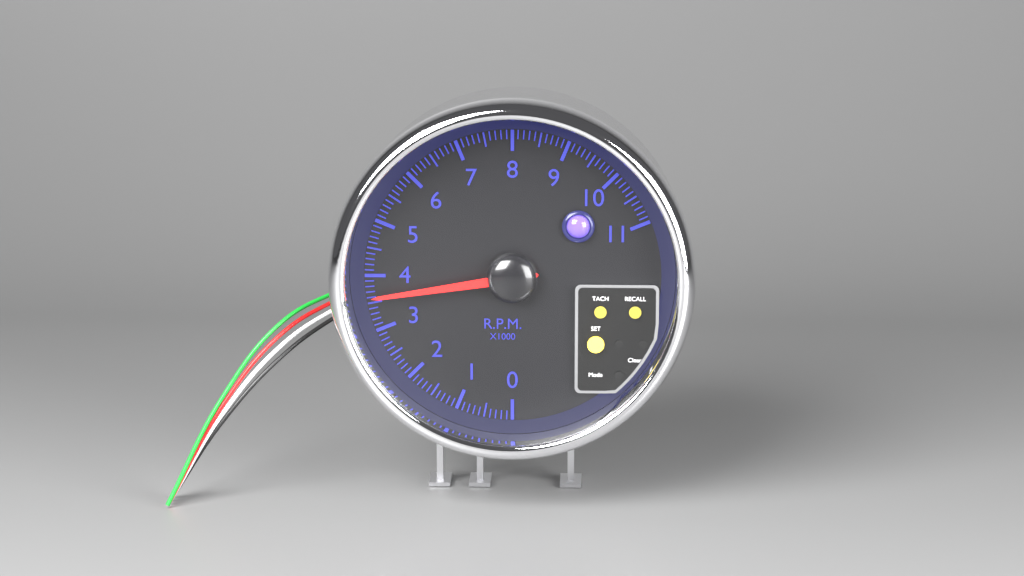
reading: 3.6 rpm x1000
